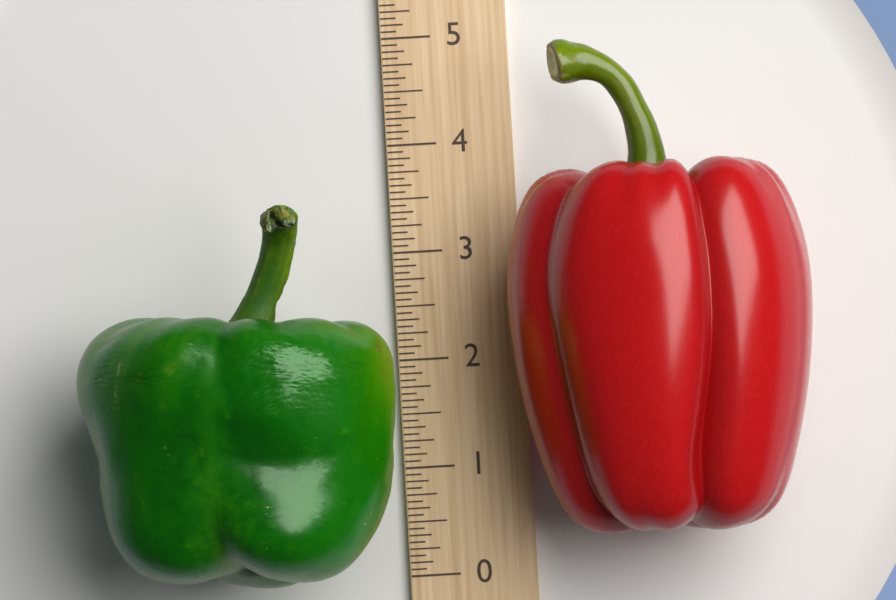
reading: 3.3750 (no unit)
